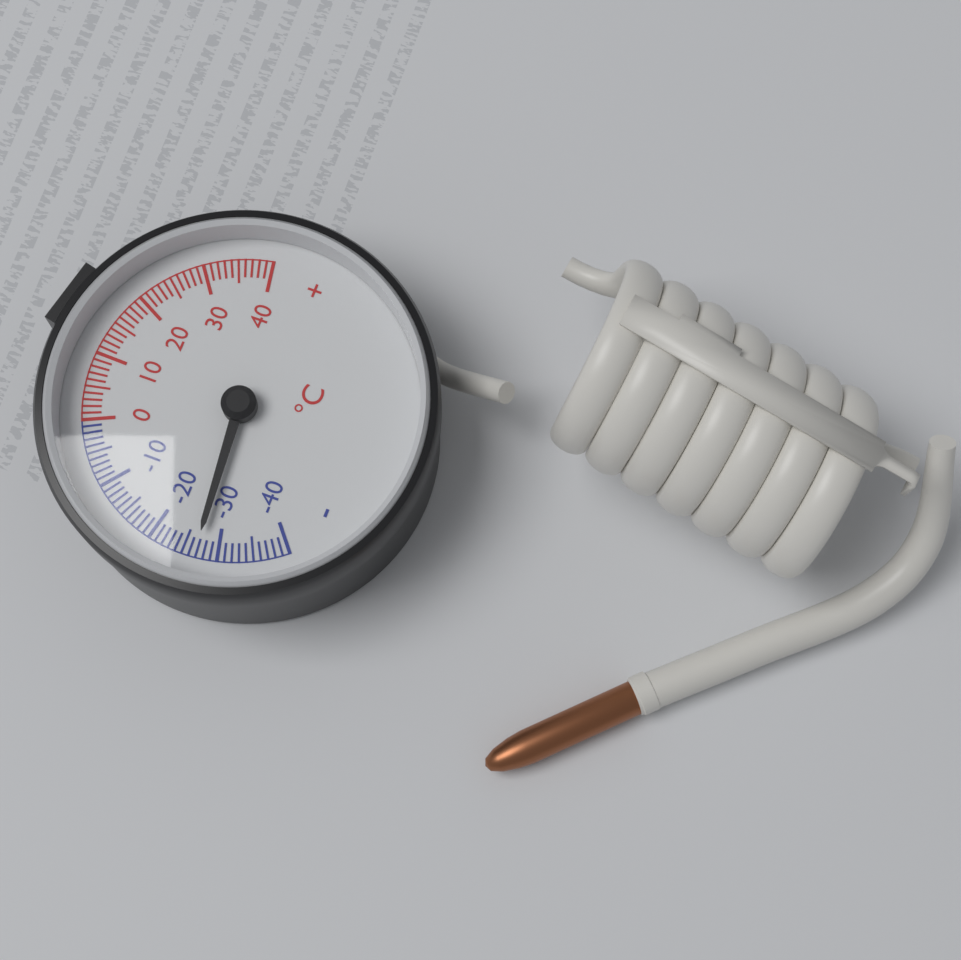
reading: -27 °C
